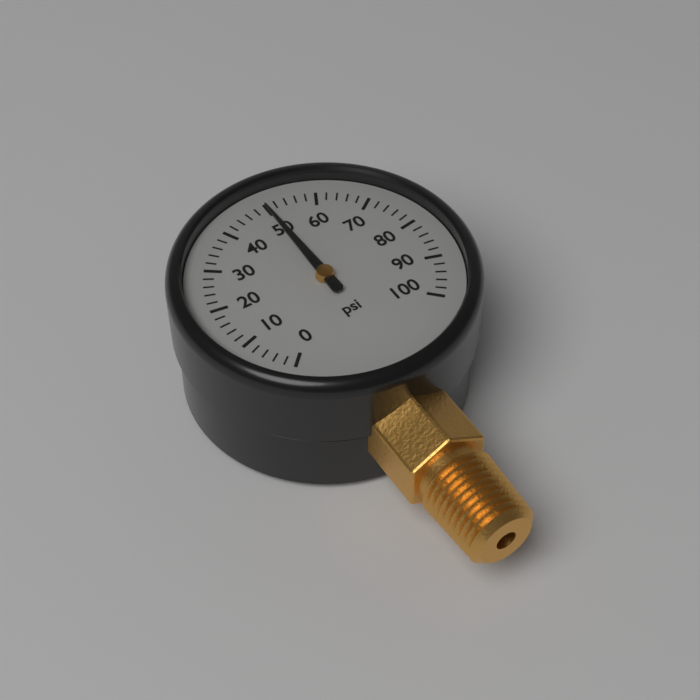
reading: 50 psi
